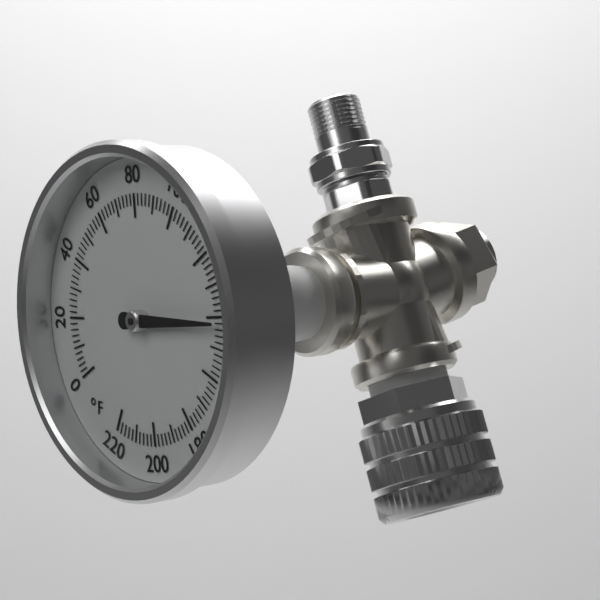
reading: 142 °F
